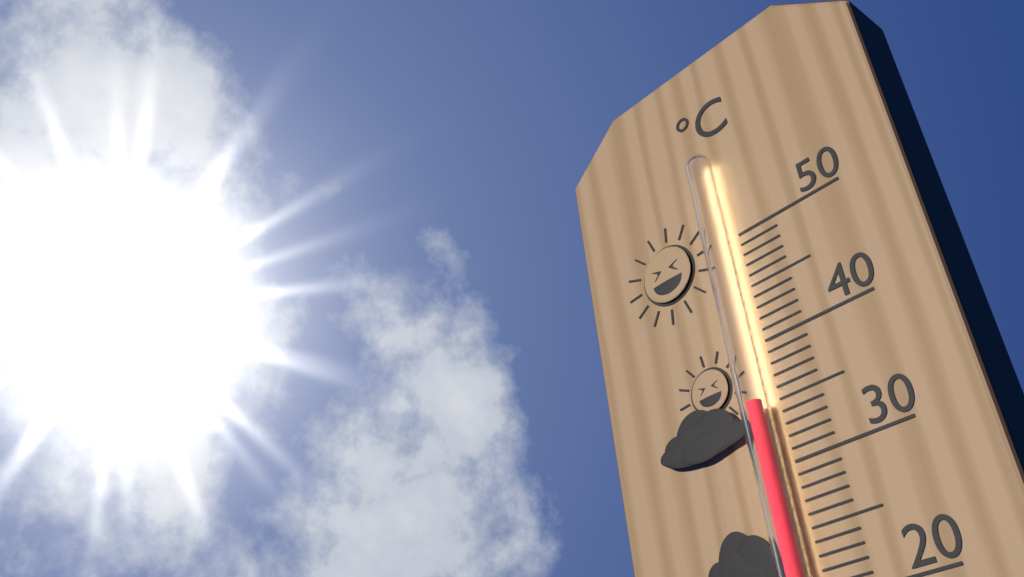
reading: 35 °C
